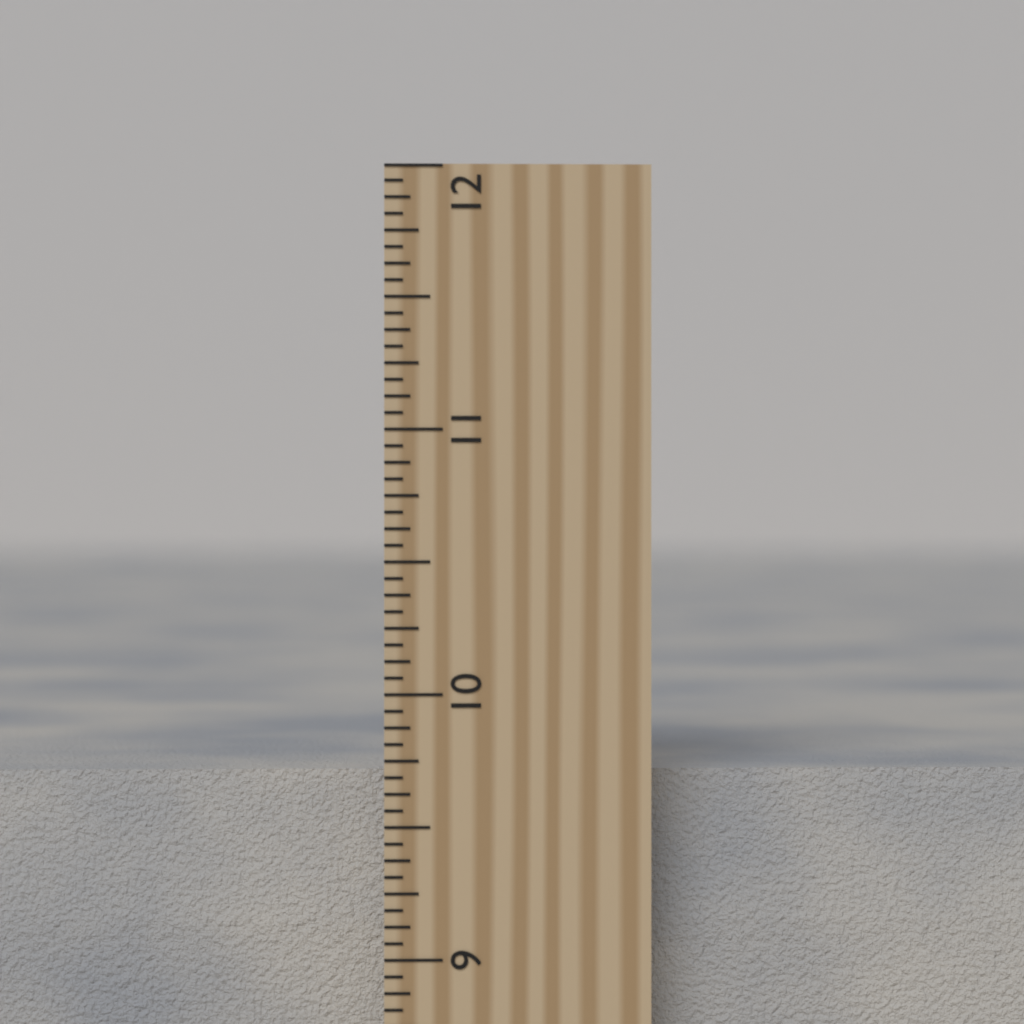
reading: 9.6875 inch
